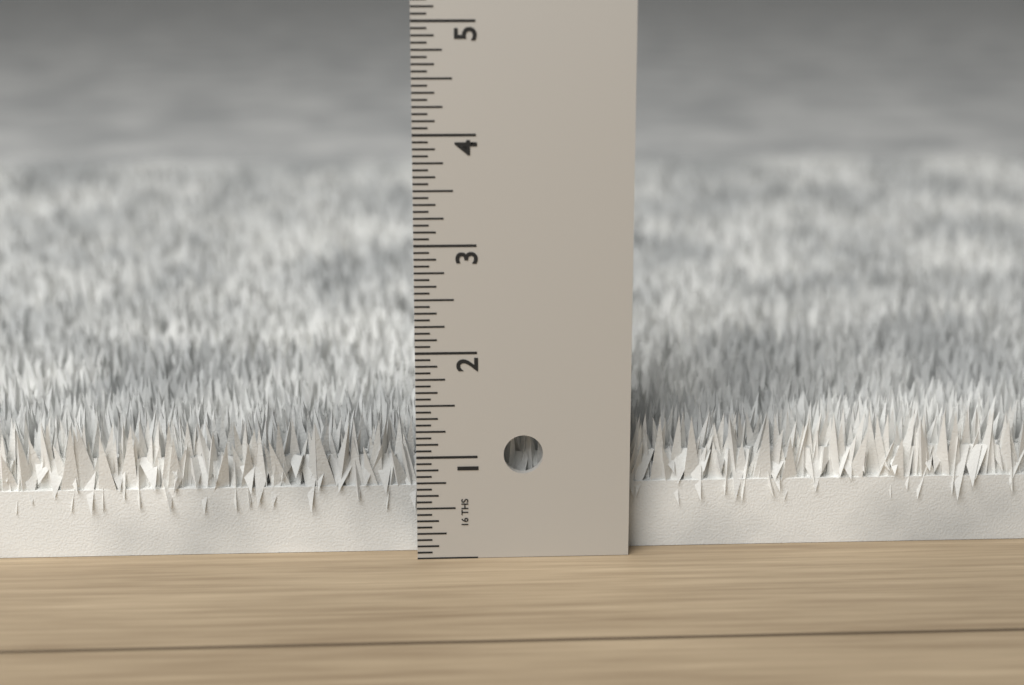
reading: 1.3125 in
